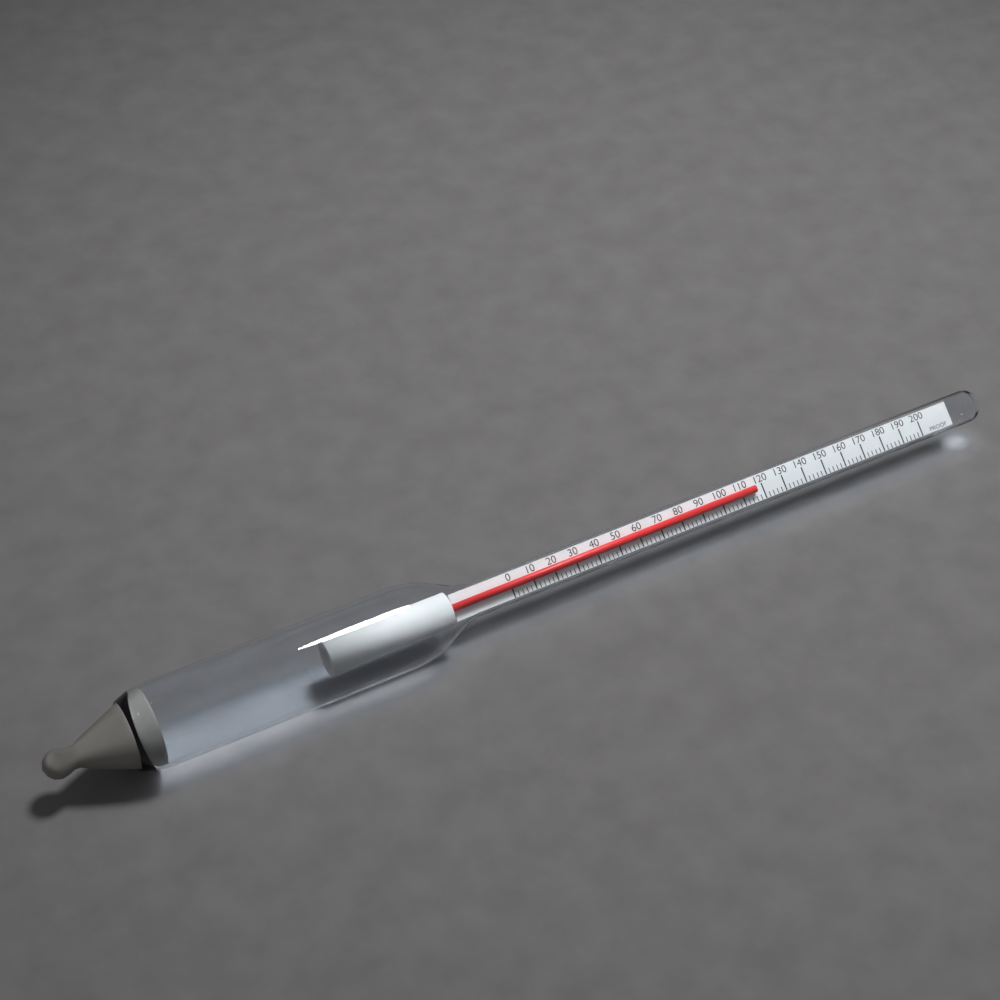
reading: 116 proof
